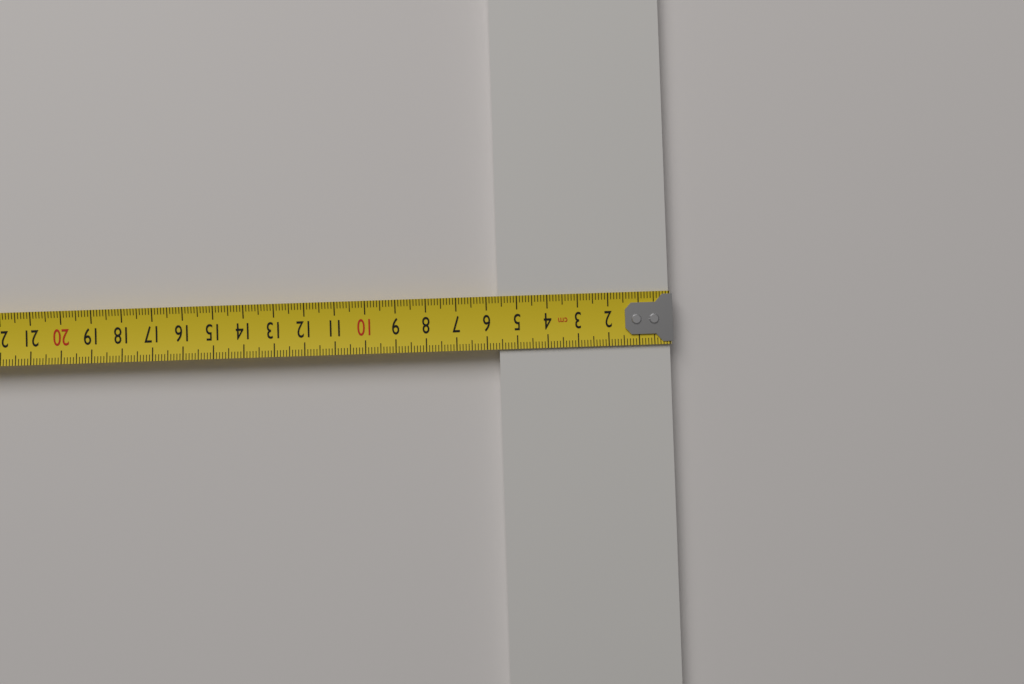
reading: 5.6 cm
